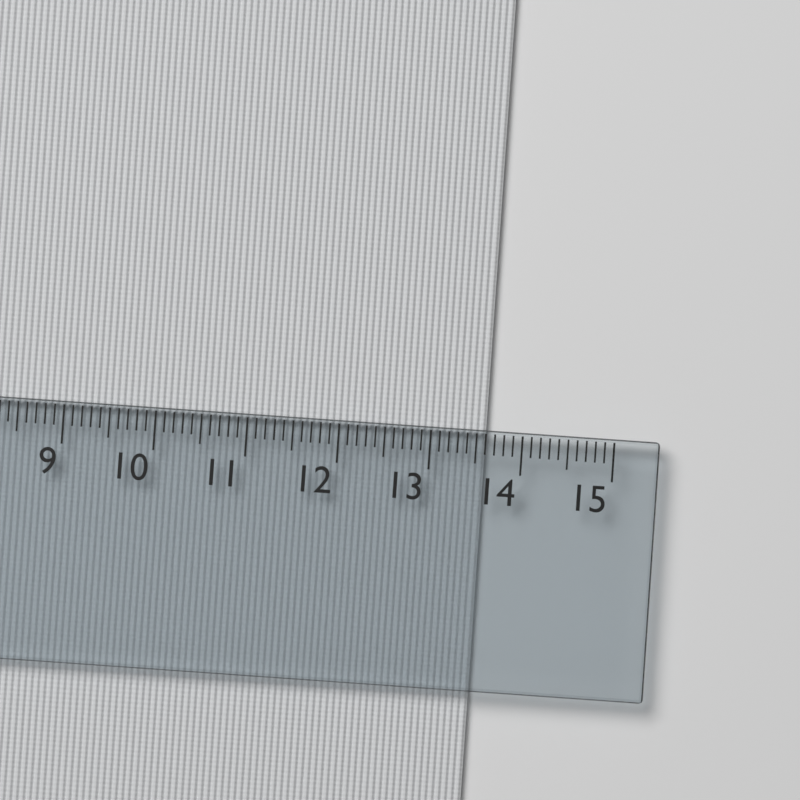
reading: 13.6 cm
